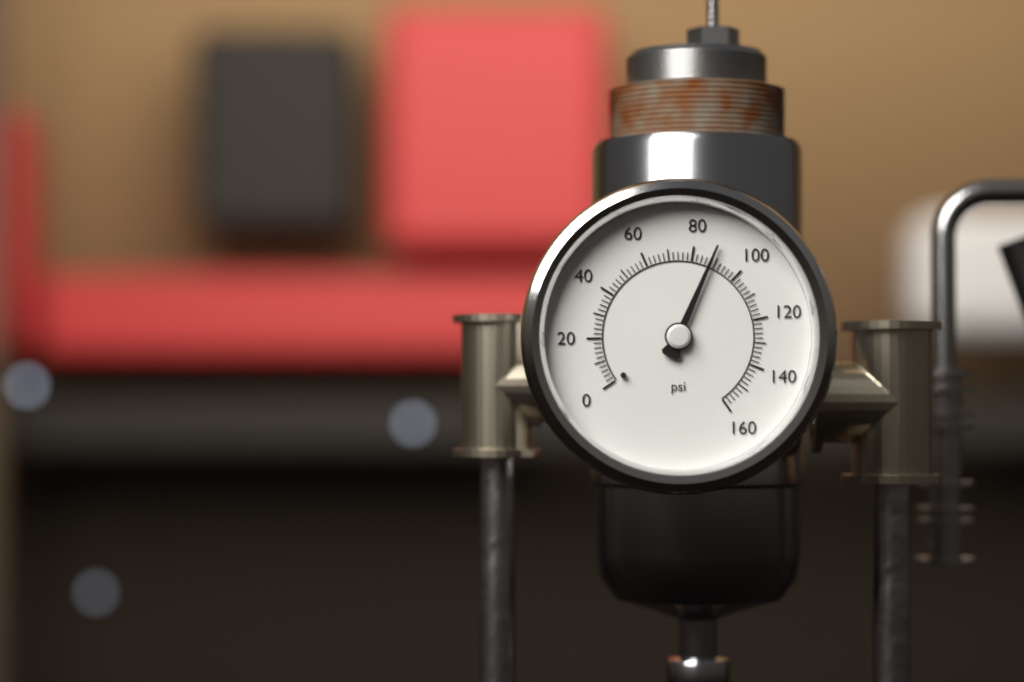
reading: 88 psi
